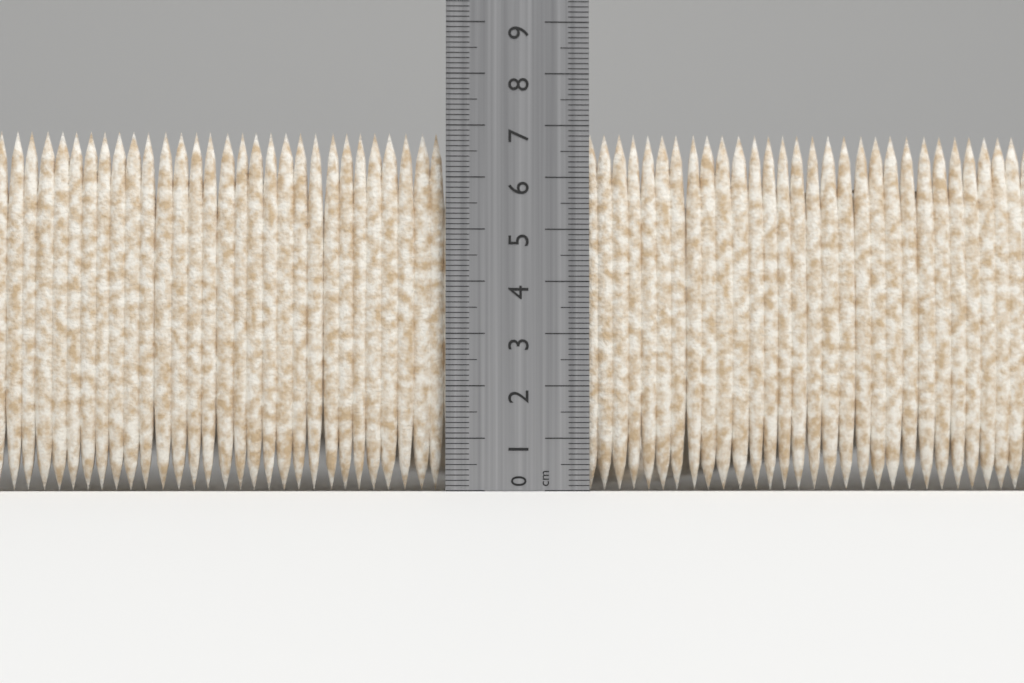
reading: 6.9 cm
